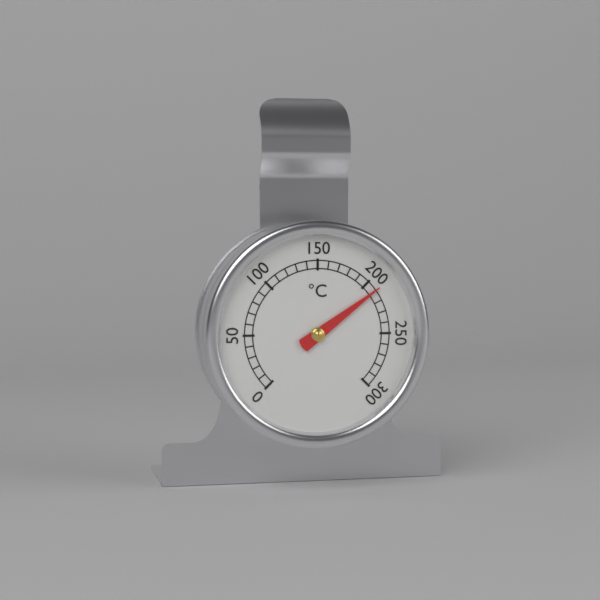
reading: 210 °C
